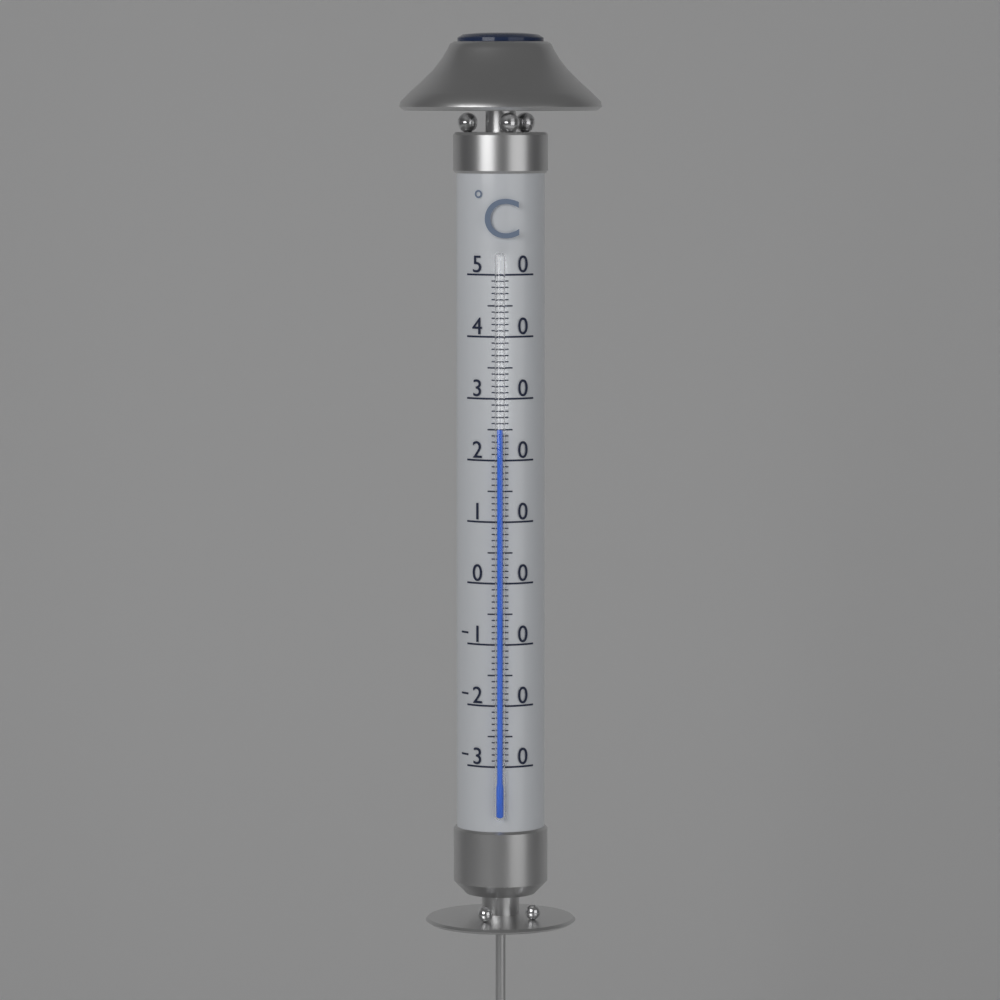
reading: 25 °C
